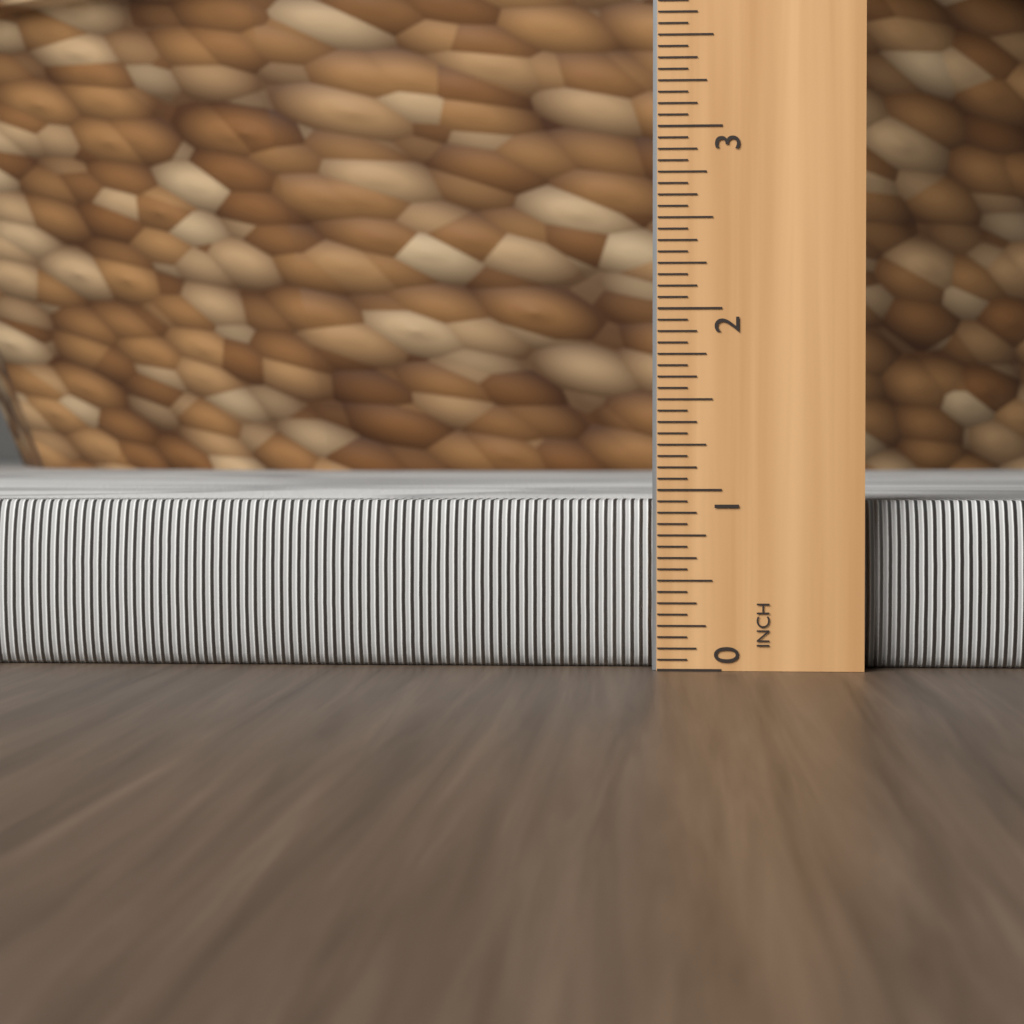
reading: 0.9375 in
